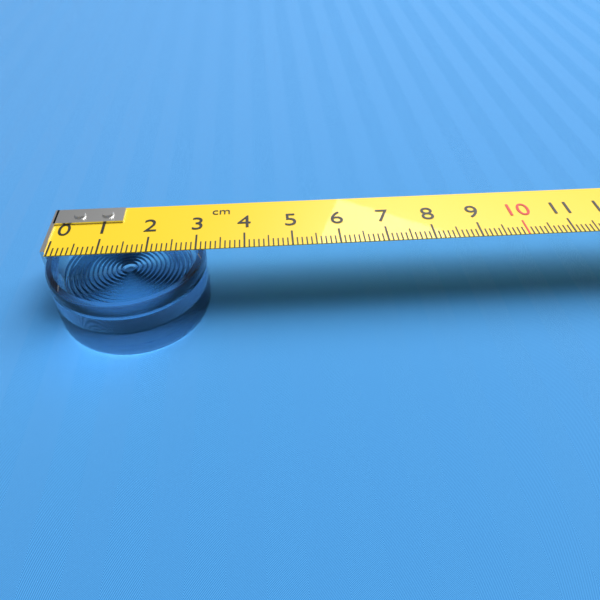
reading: 3.2 cm
